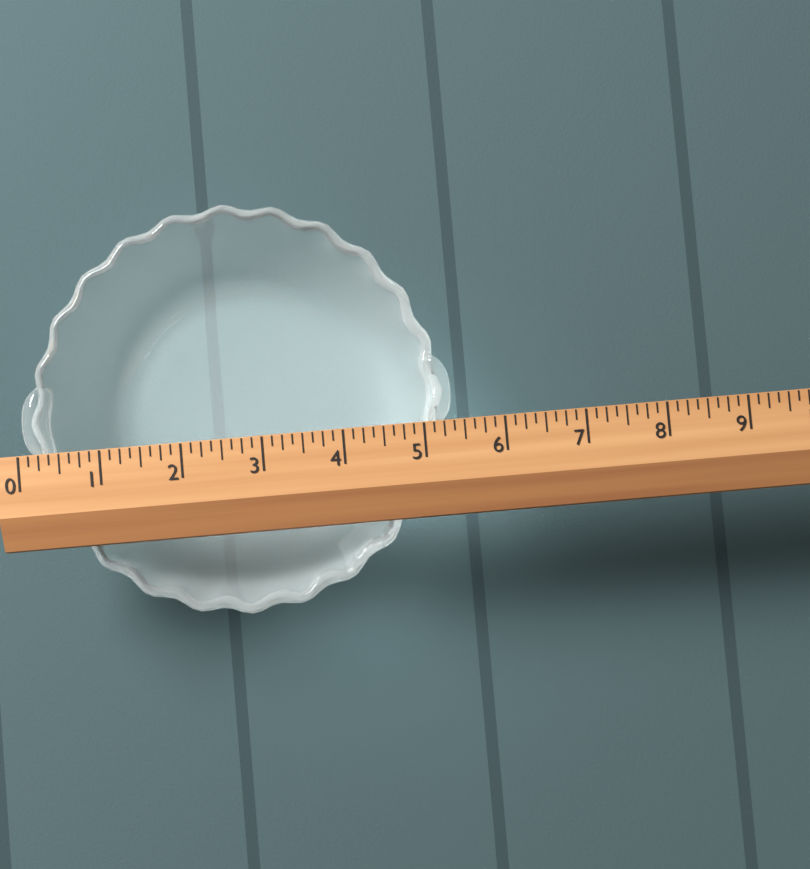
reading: 5.375 (no unit)
